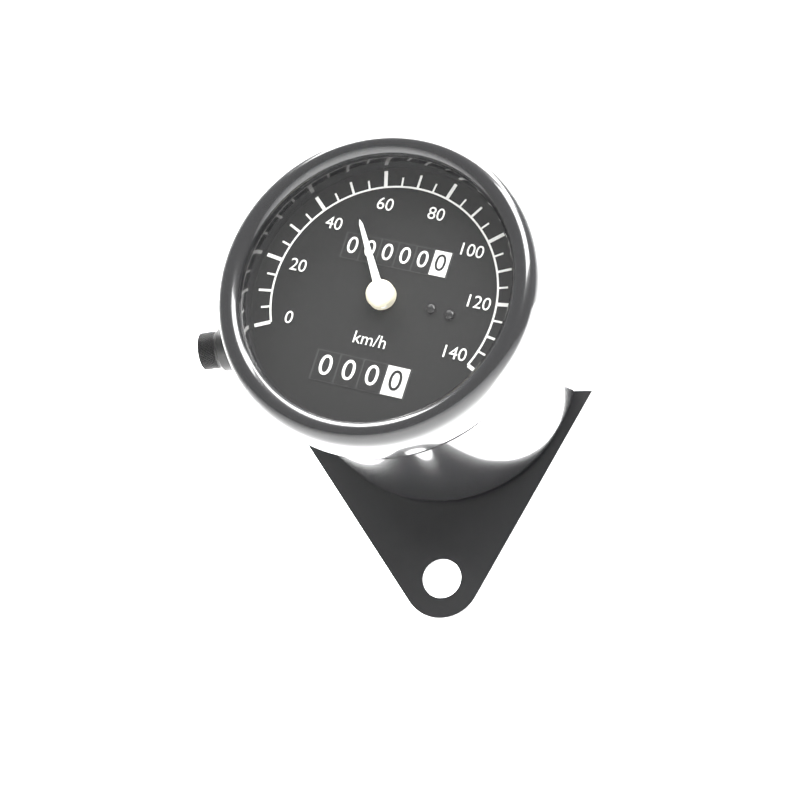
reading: 50 km/h
